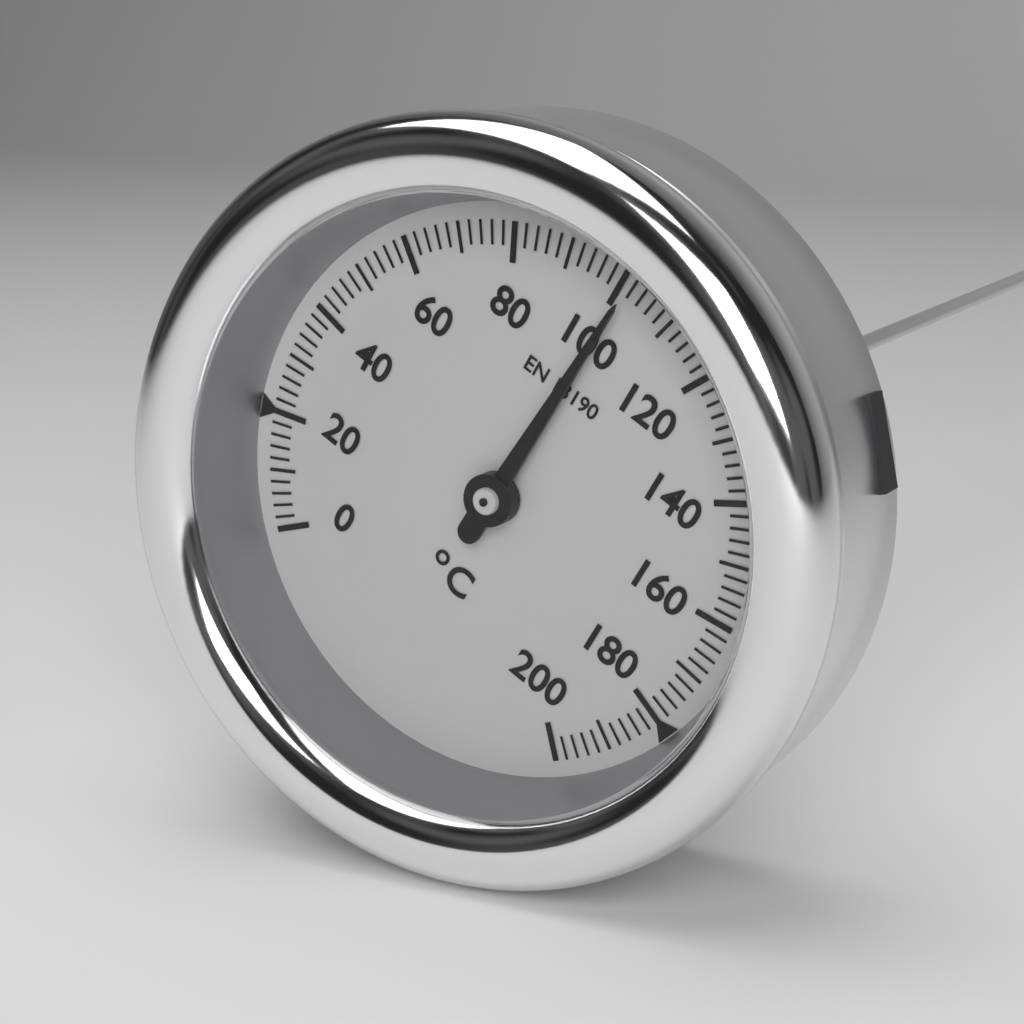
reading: 102 °C
